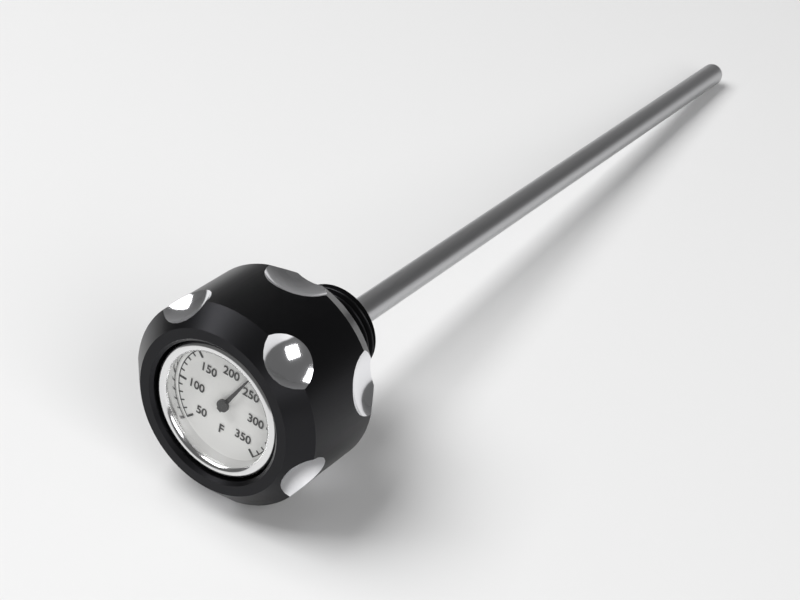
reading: 230 °F
